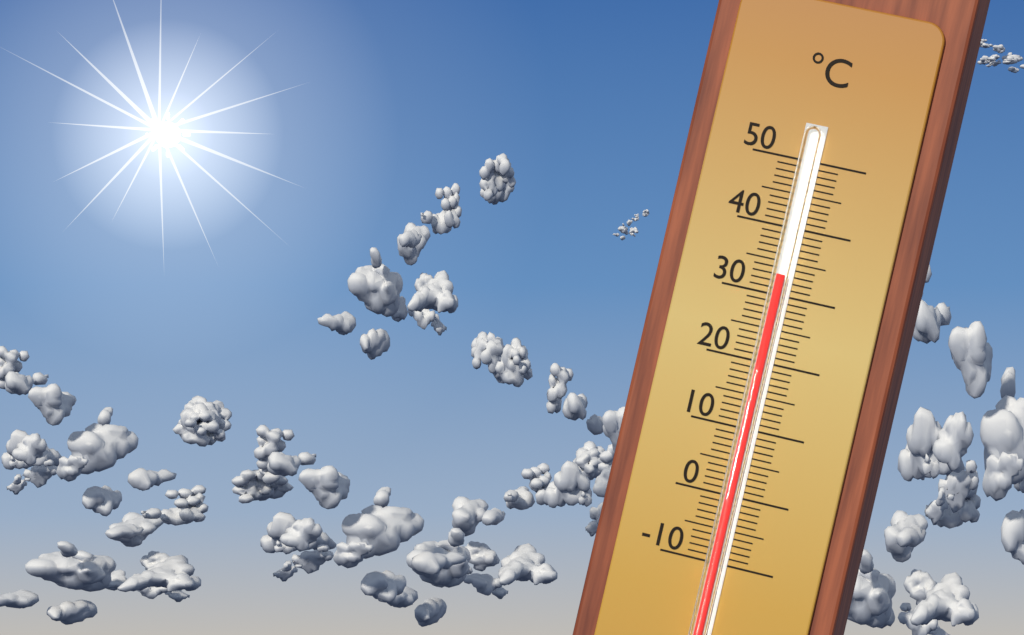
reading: 33 °C
